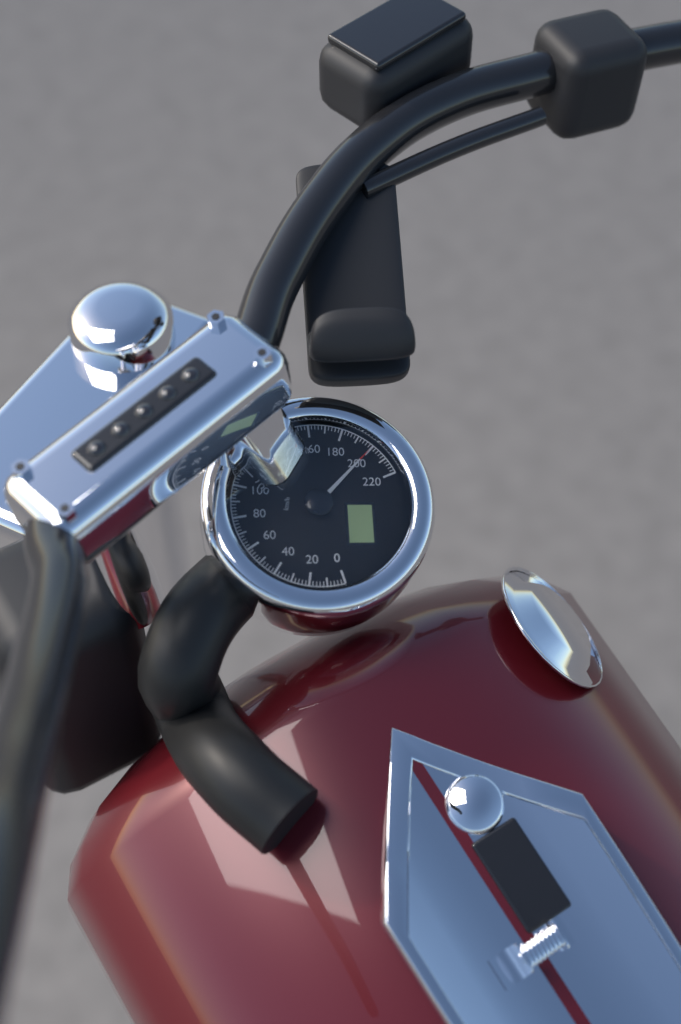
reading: 200 km/h
